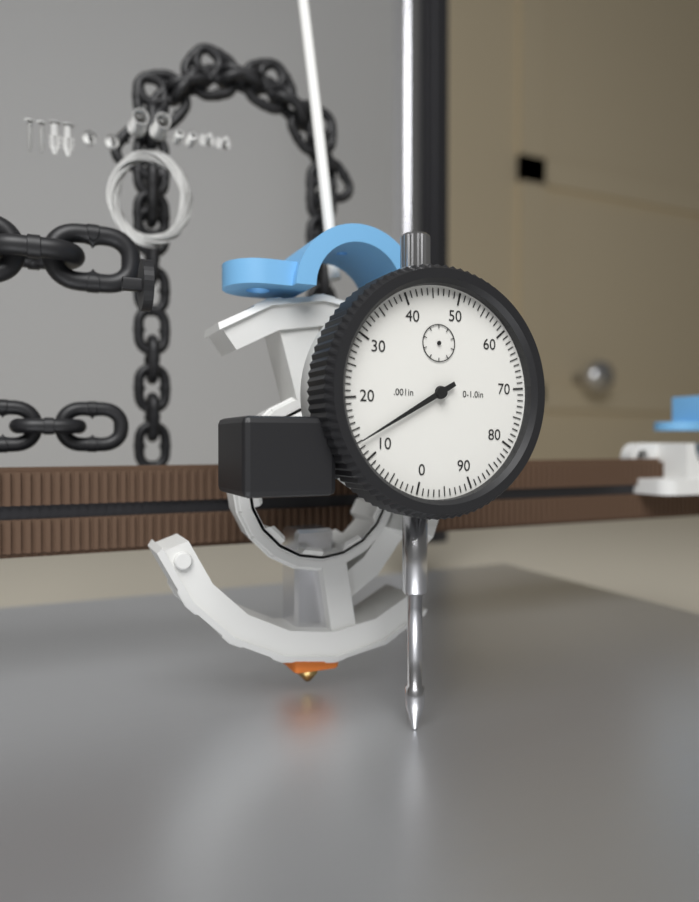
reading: 0.013 in
